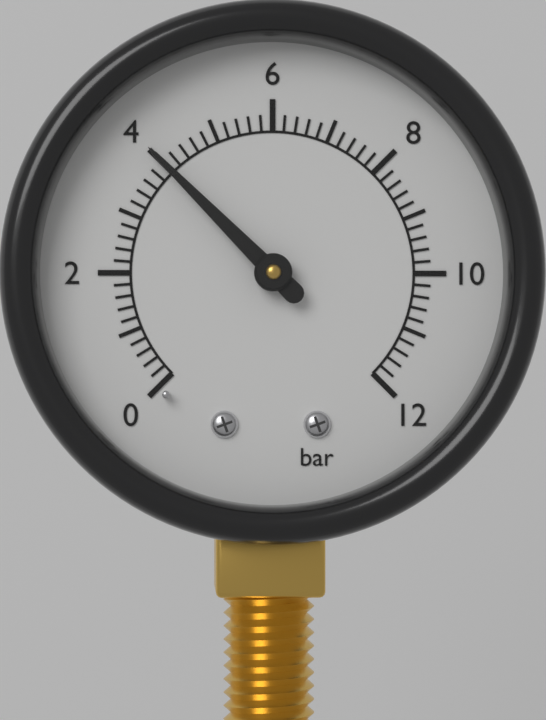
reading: 4.0 bar
